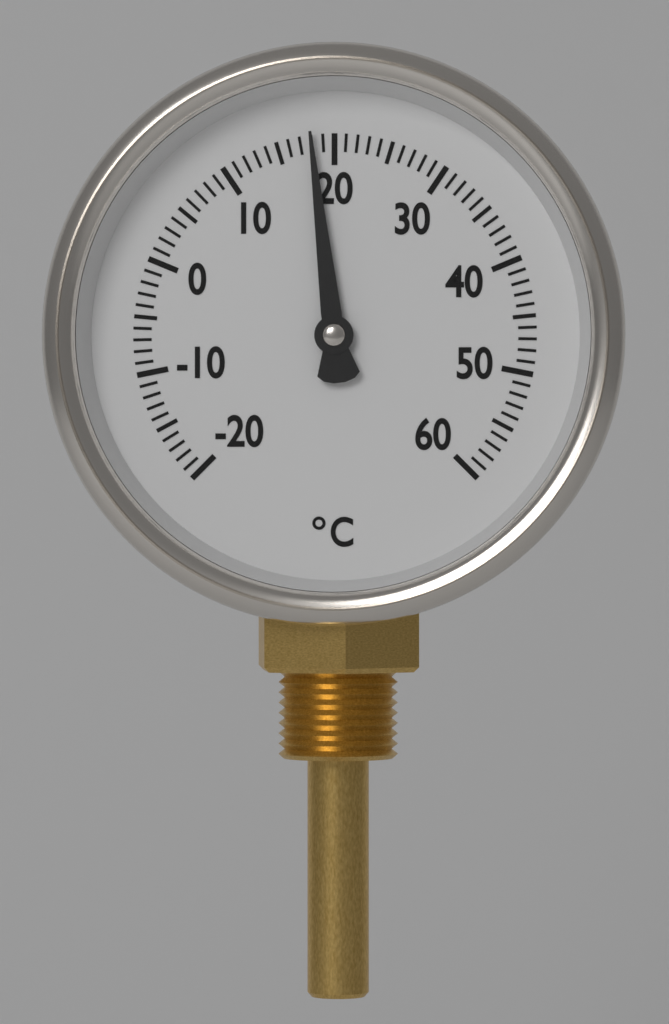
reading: 18 °C
